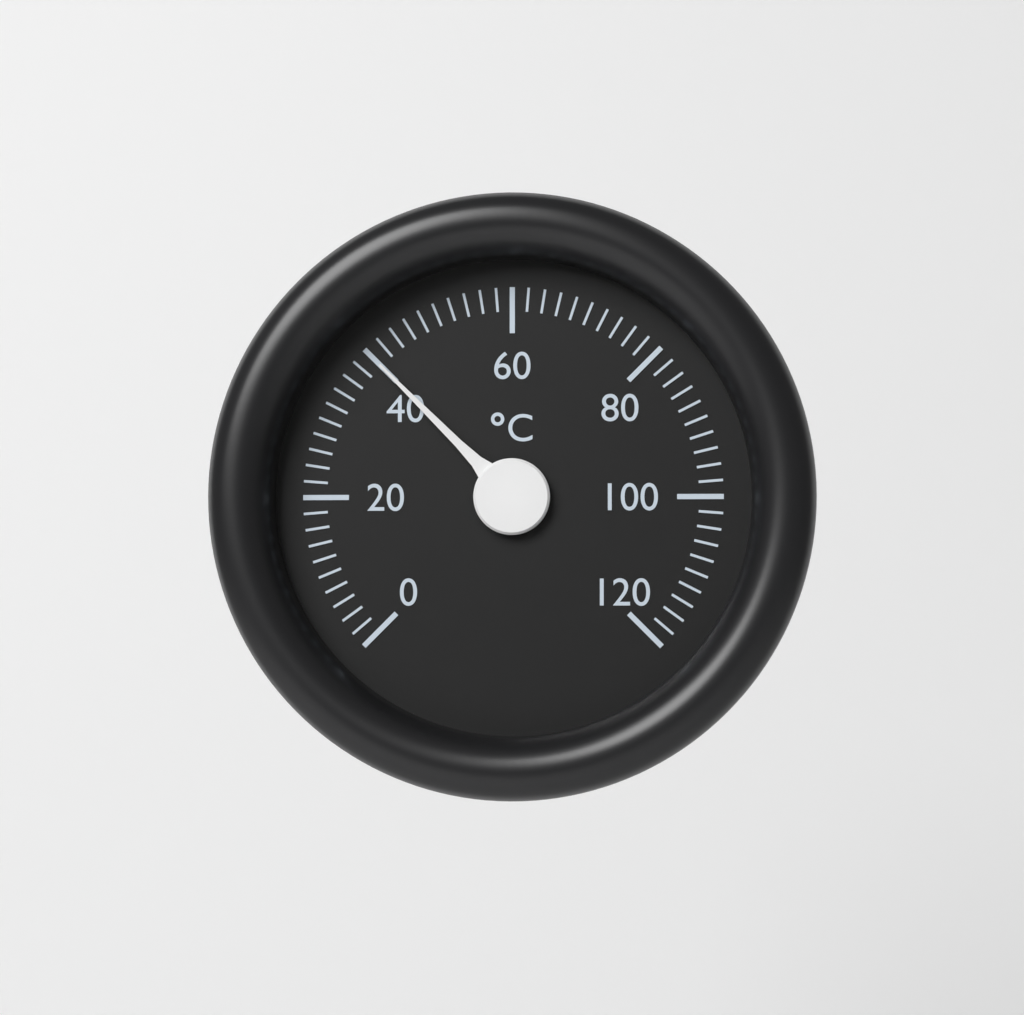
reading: 40 °C
